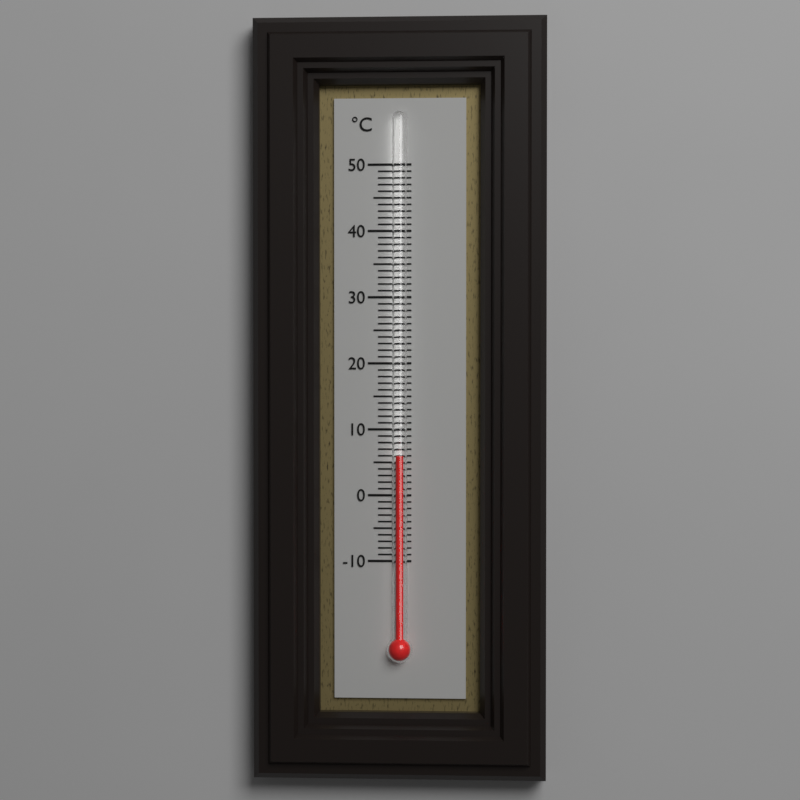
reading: 6 °C
